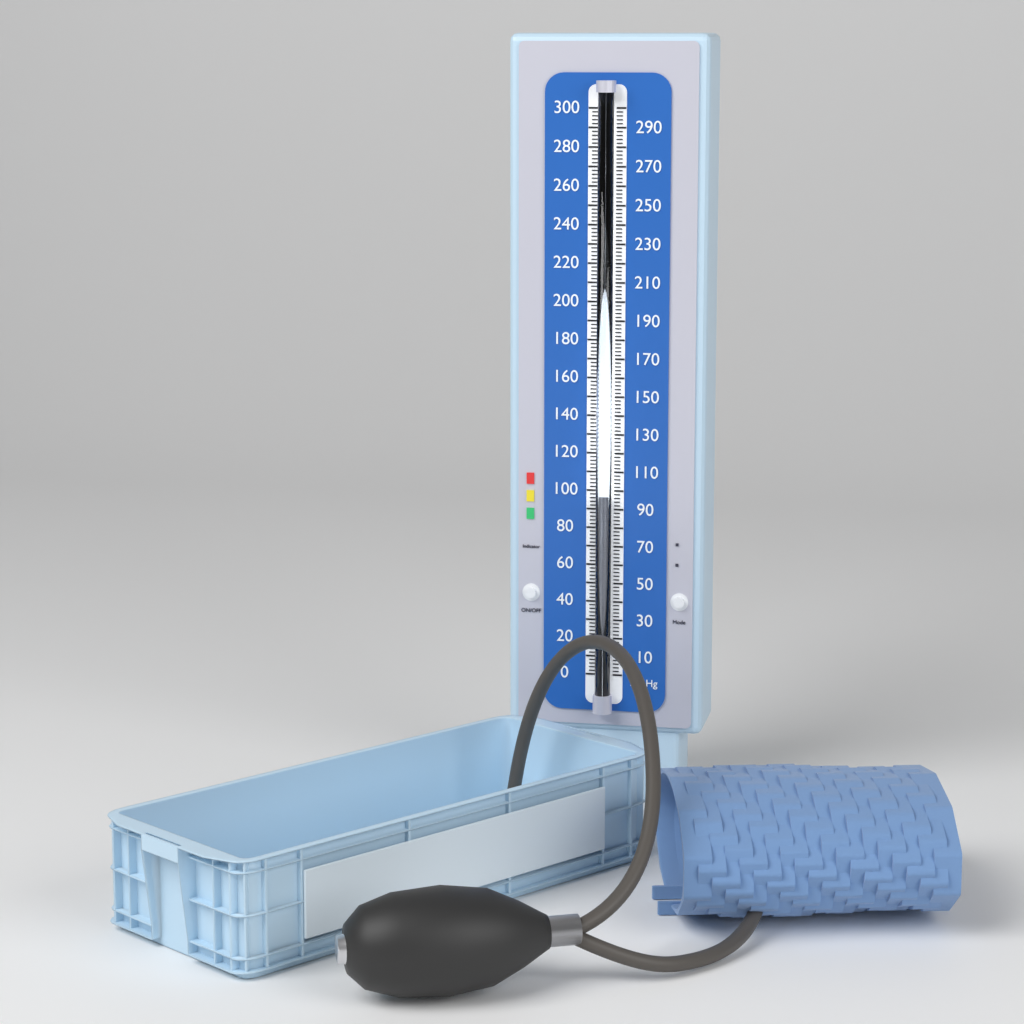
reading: 98 mmHg
